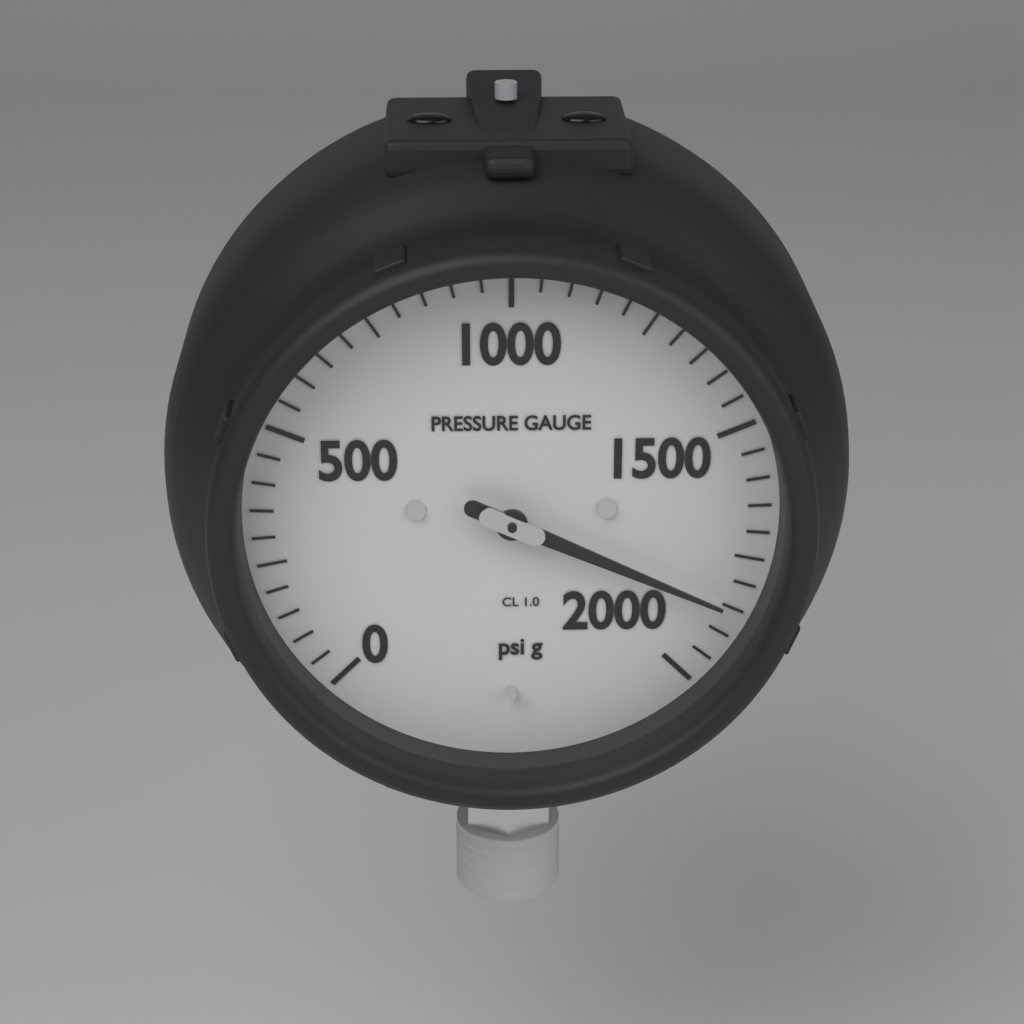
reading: 1850 psi
